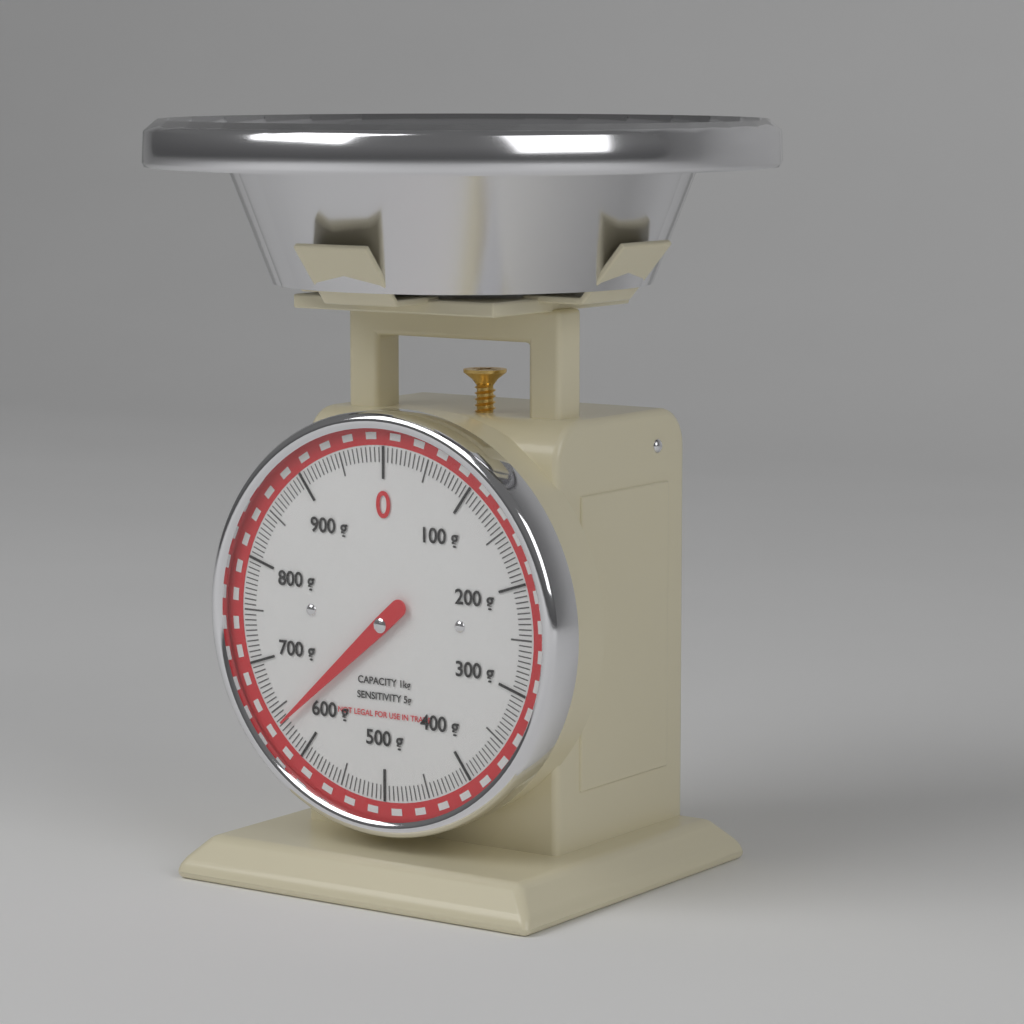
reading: 635 g
